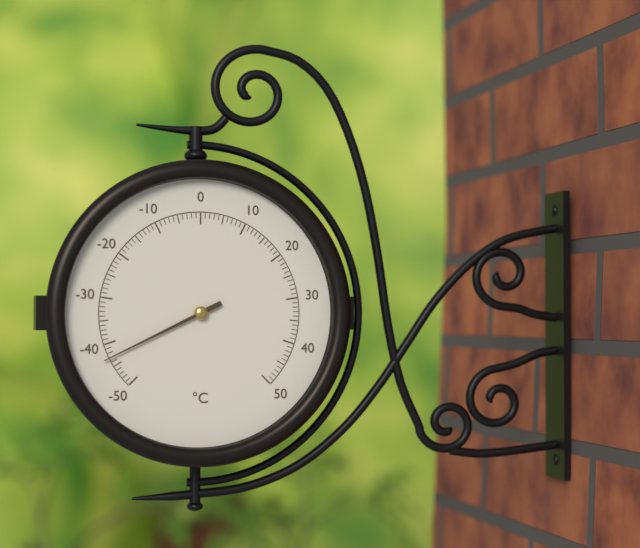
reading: -43 °C
